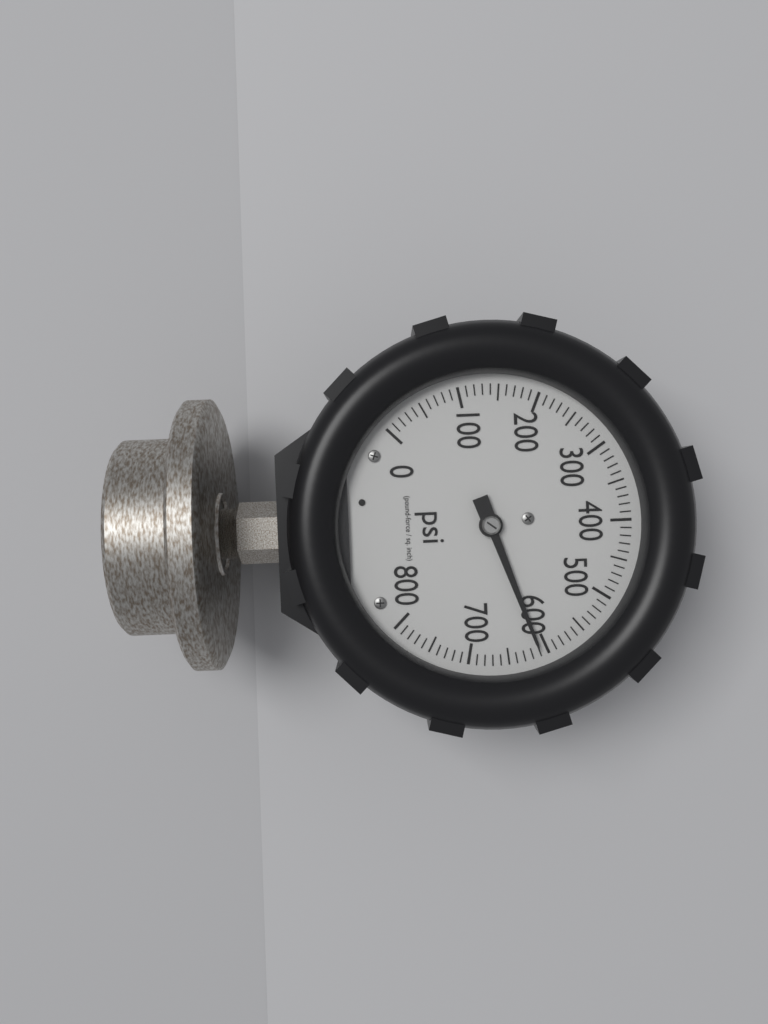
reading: 610 psi
